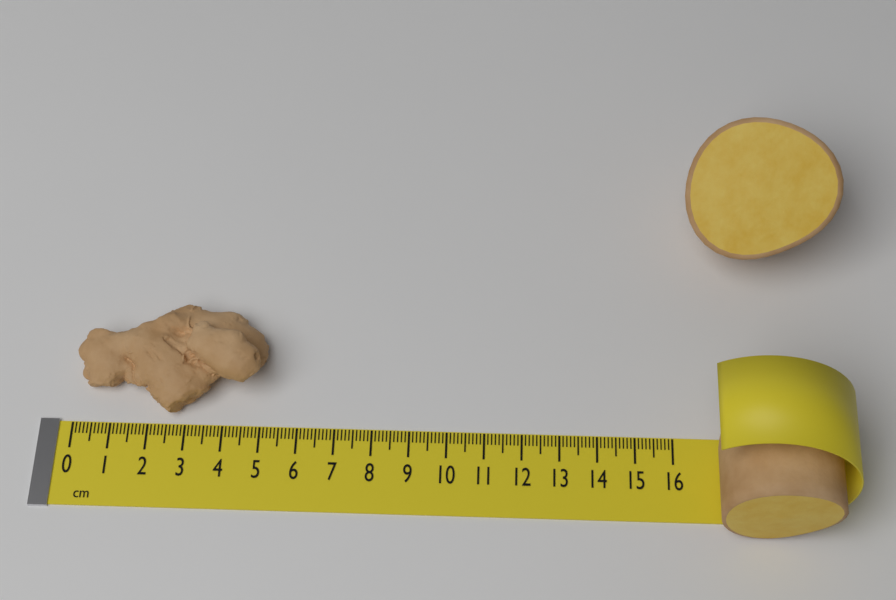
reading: 5.1 cm
